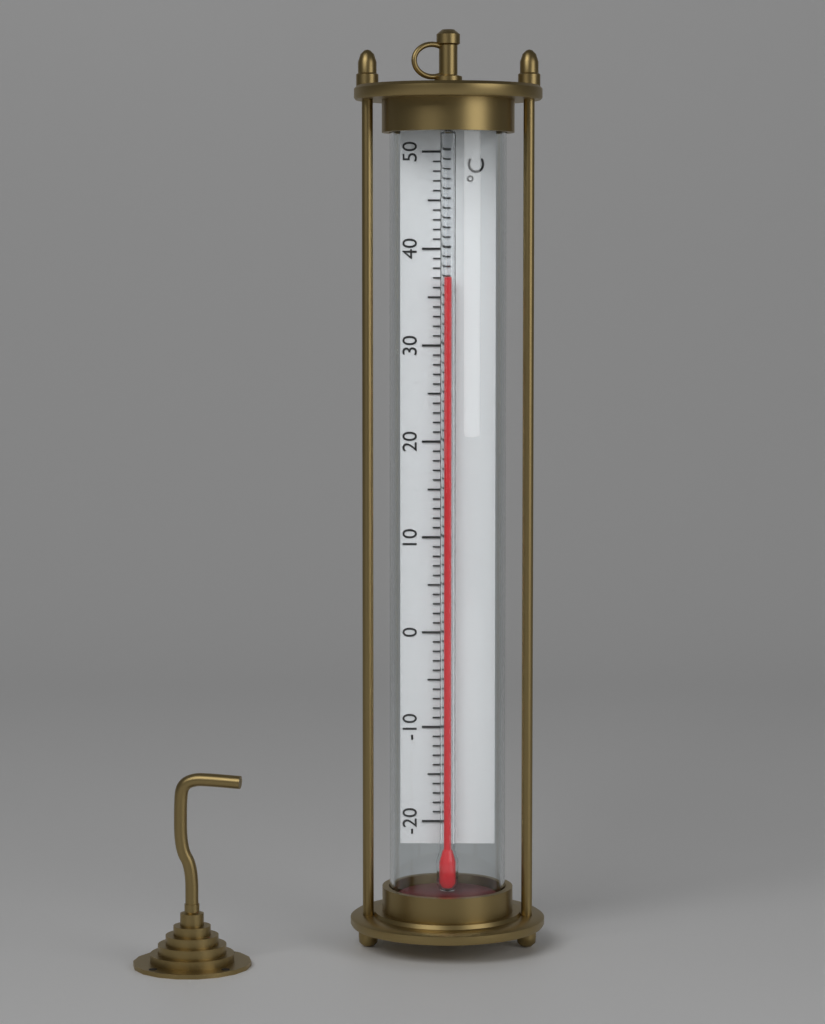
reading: 37 °C
